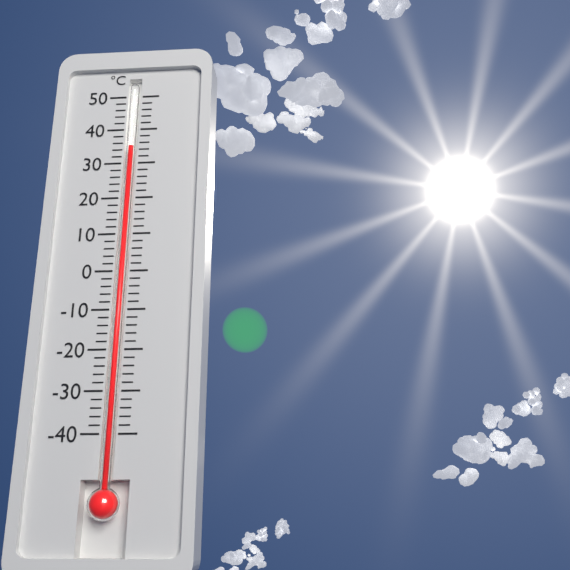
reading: 35 °C
